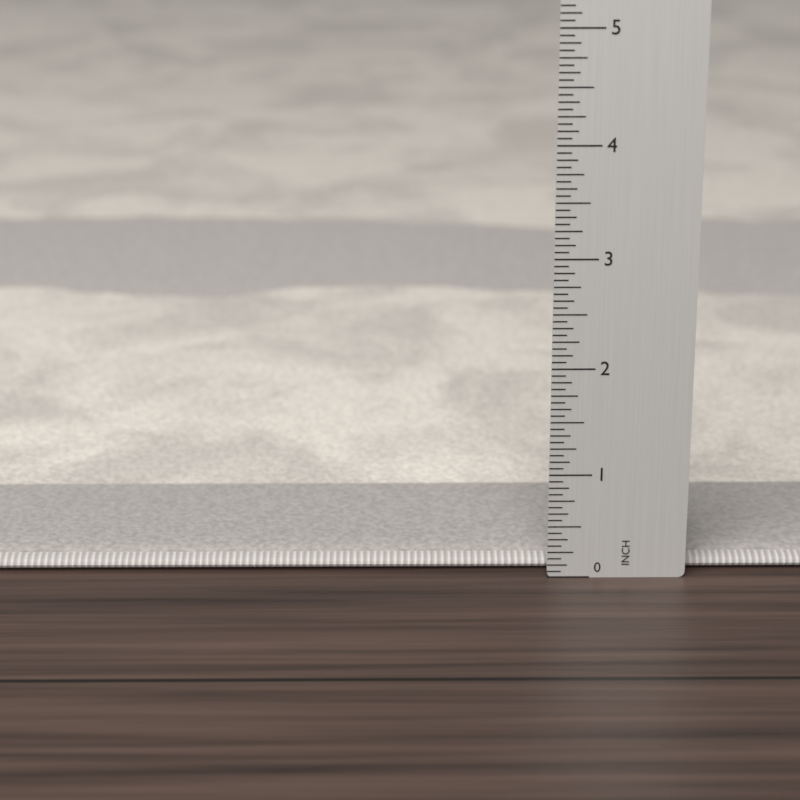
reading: 0.1875 in
